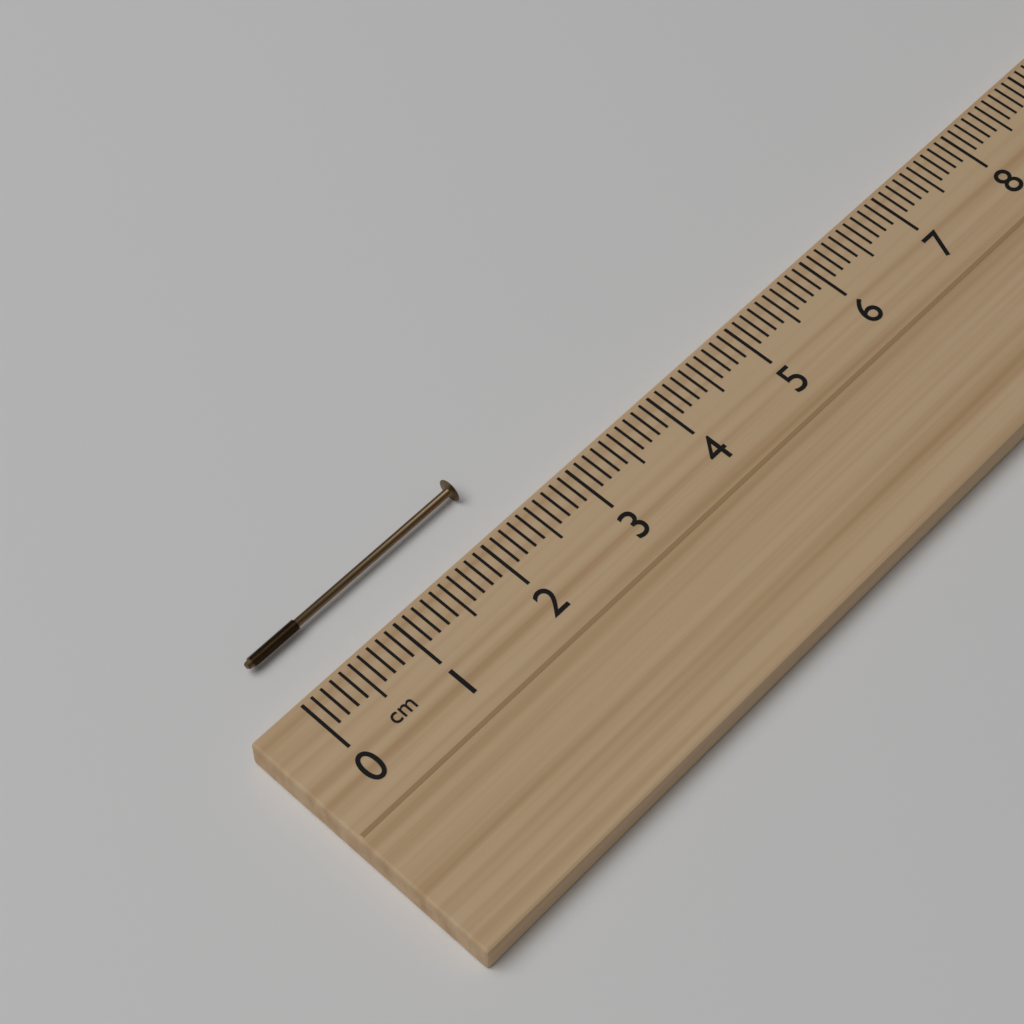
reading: 2.3 cm
